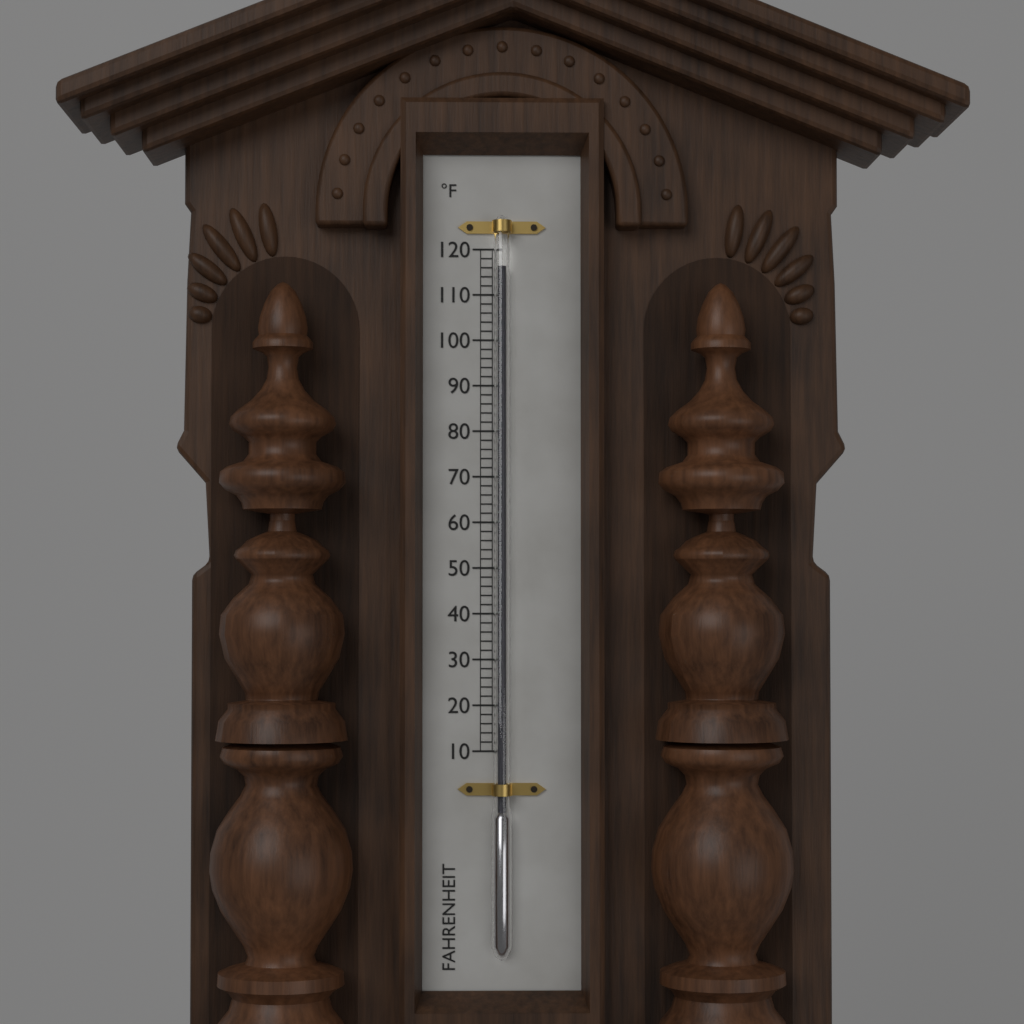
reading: 116 °F
